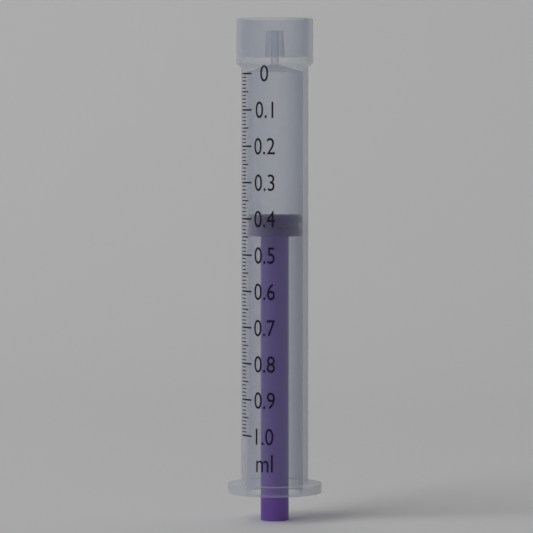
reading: 0.39 ml
